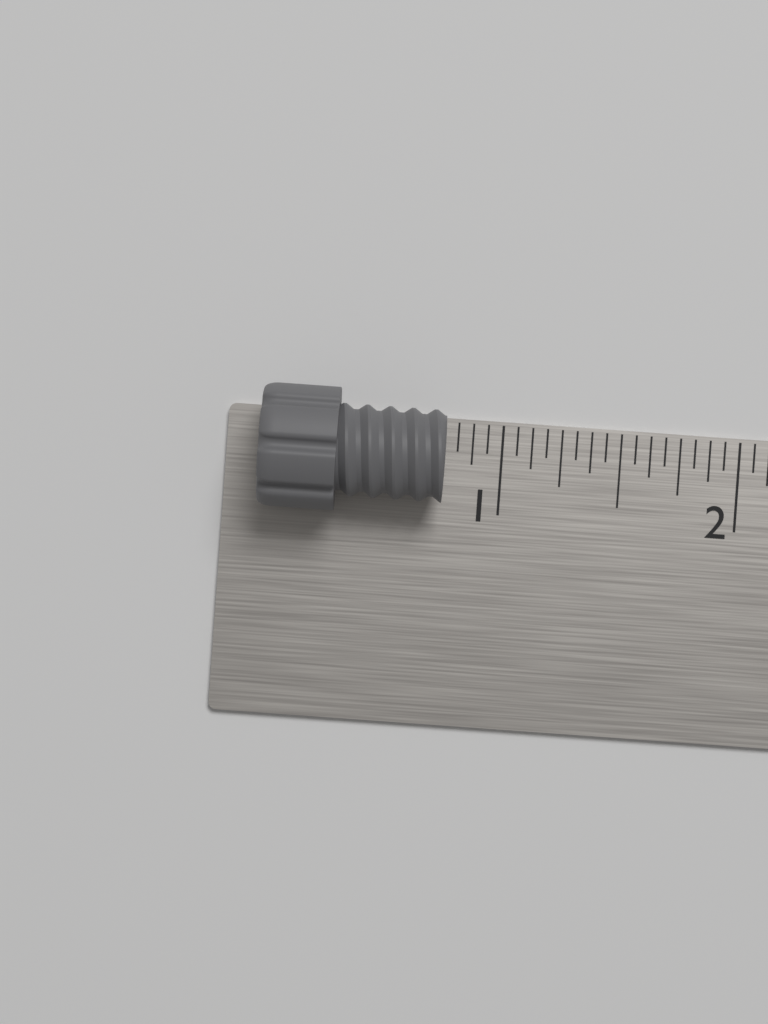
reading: 0.7500 in
